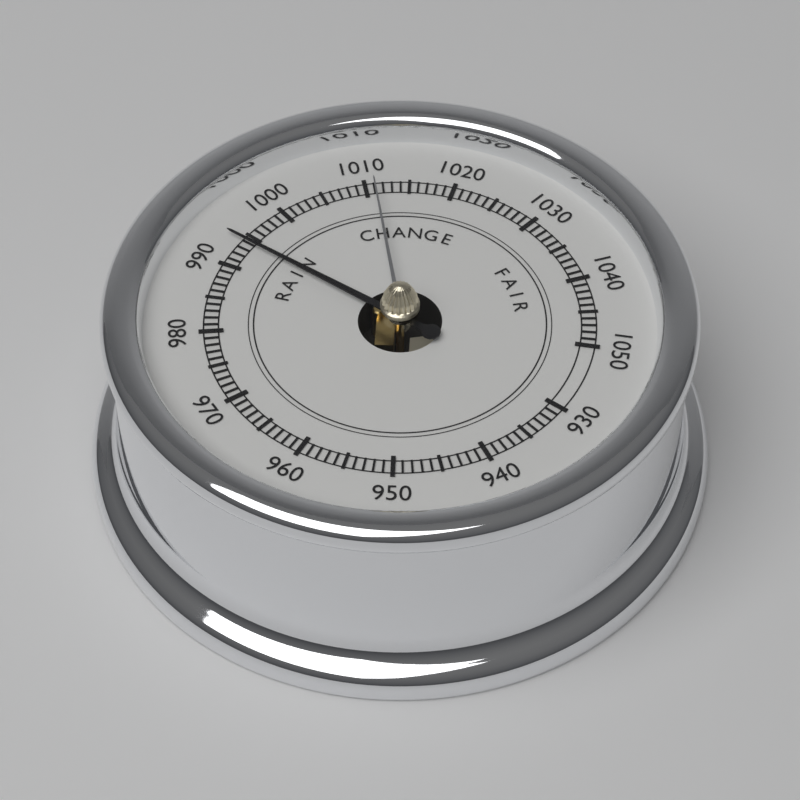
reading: 994 (no unit)
